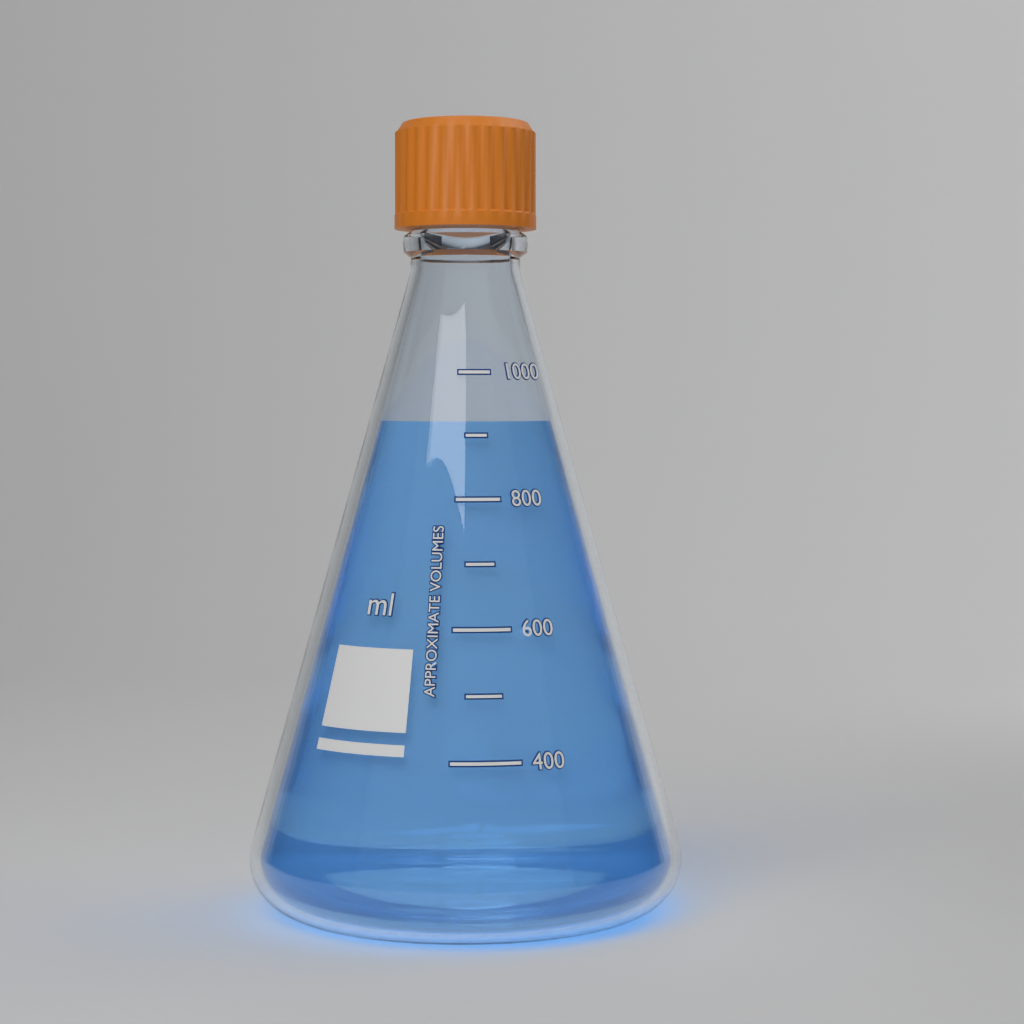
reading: 920 ml
